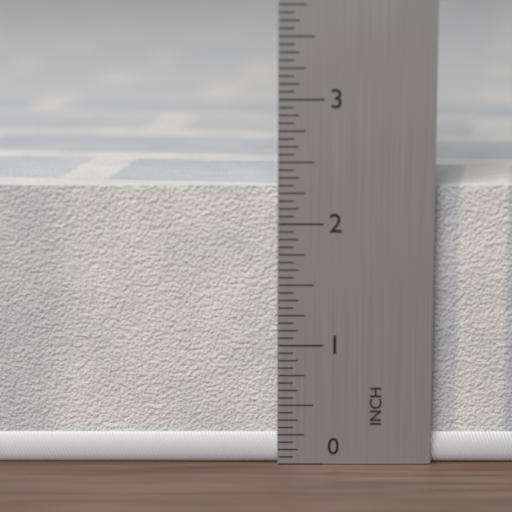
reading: 2.3125 in
